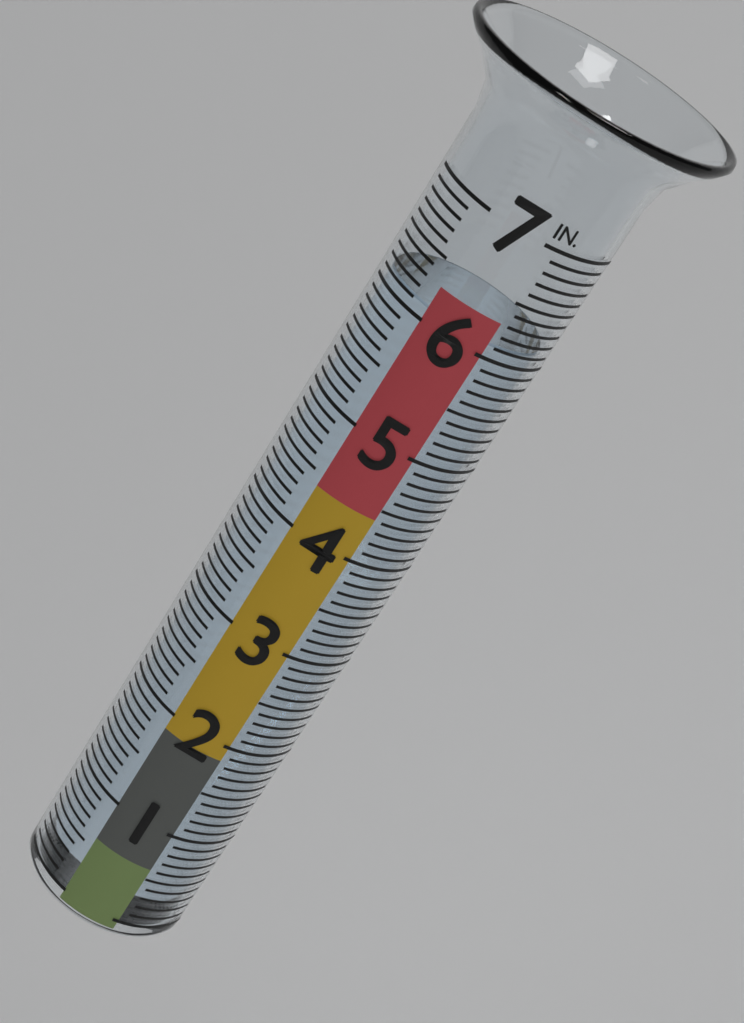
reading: 6.1 in
